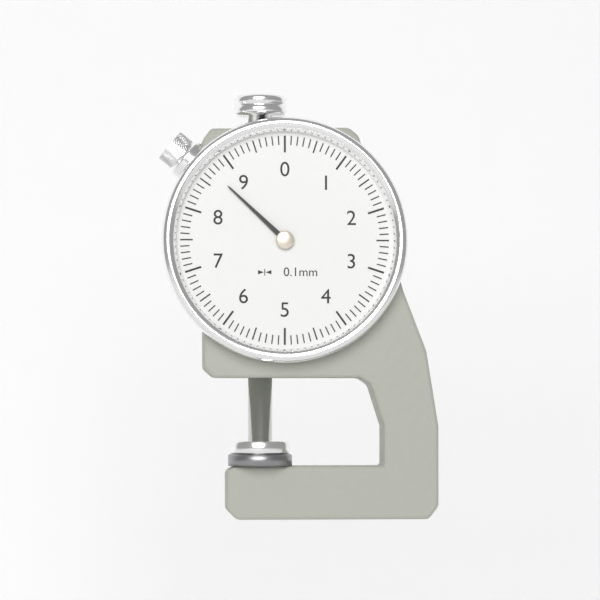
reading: 8.7 mm
